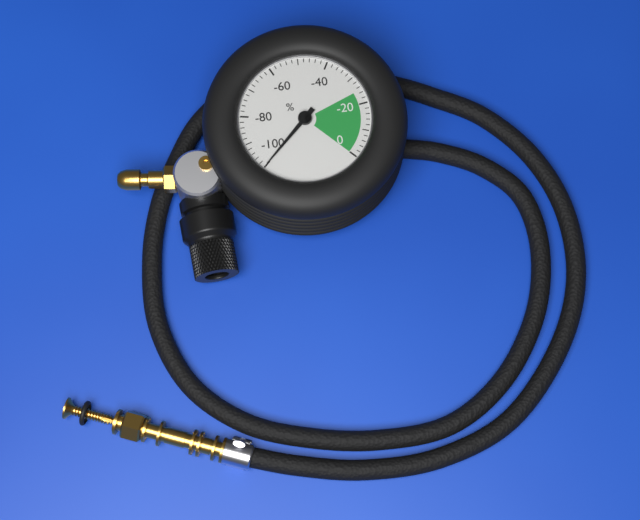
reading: -100 %
